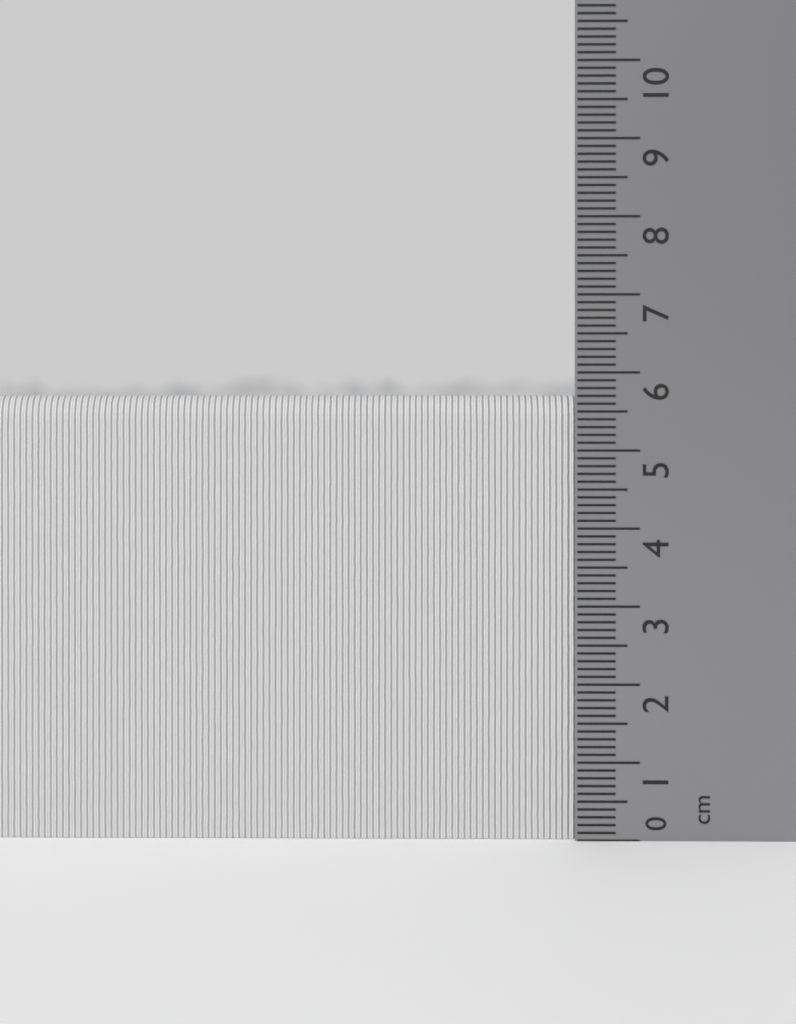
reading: 5.7 cm
